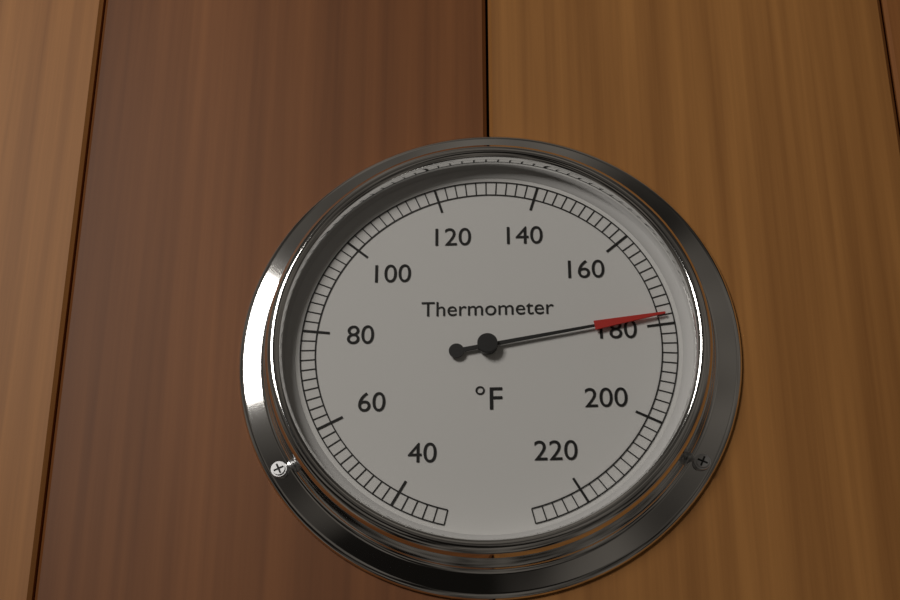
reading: 178 °F
